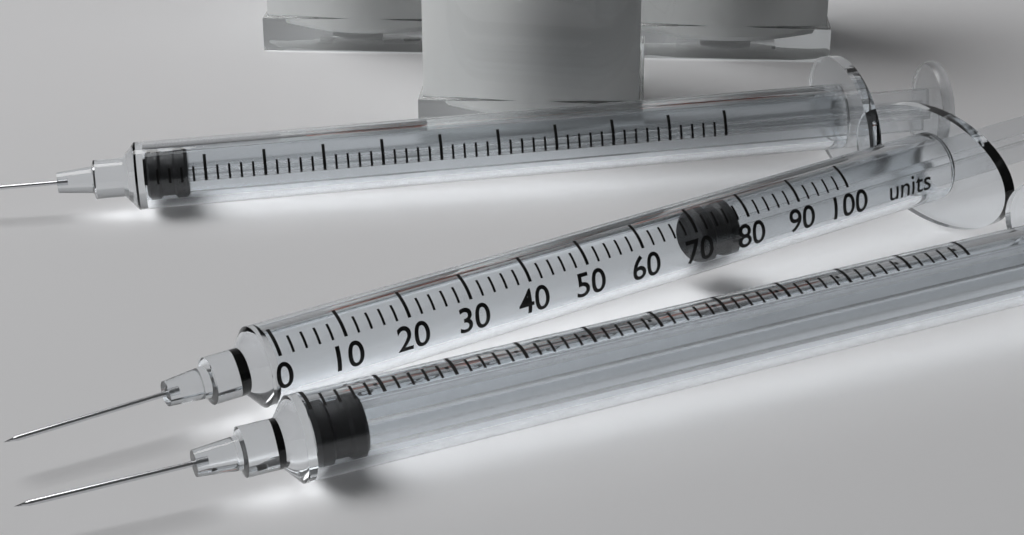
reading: 72 units
